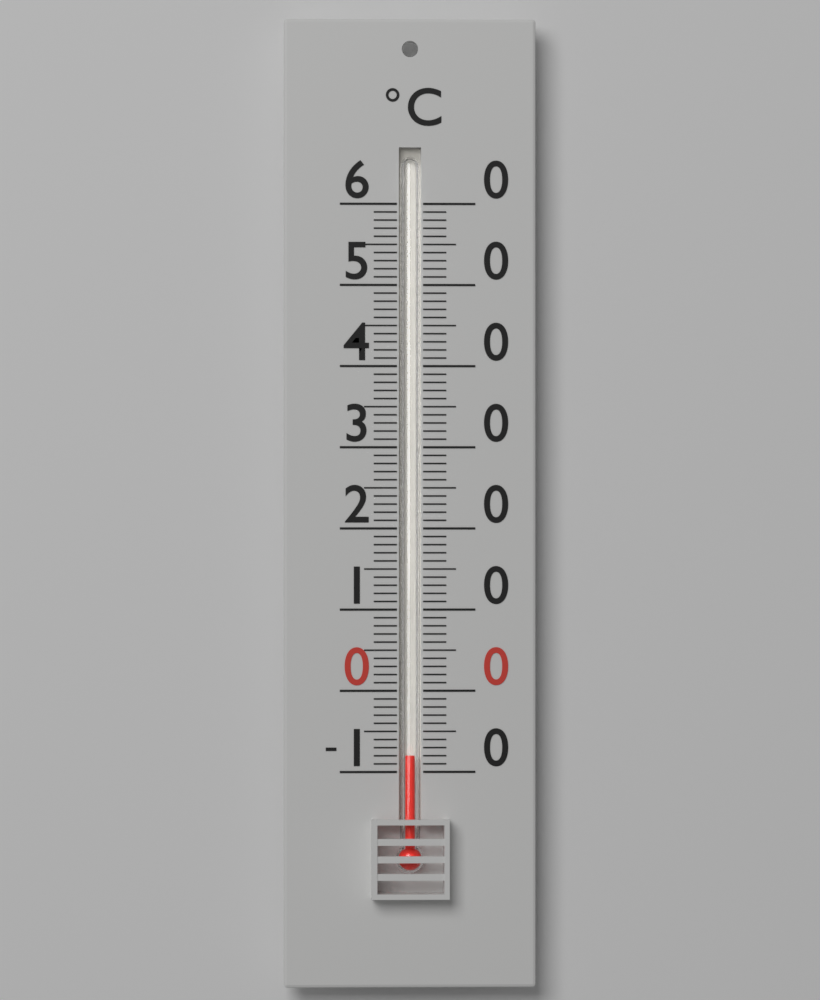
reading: -8 °C
